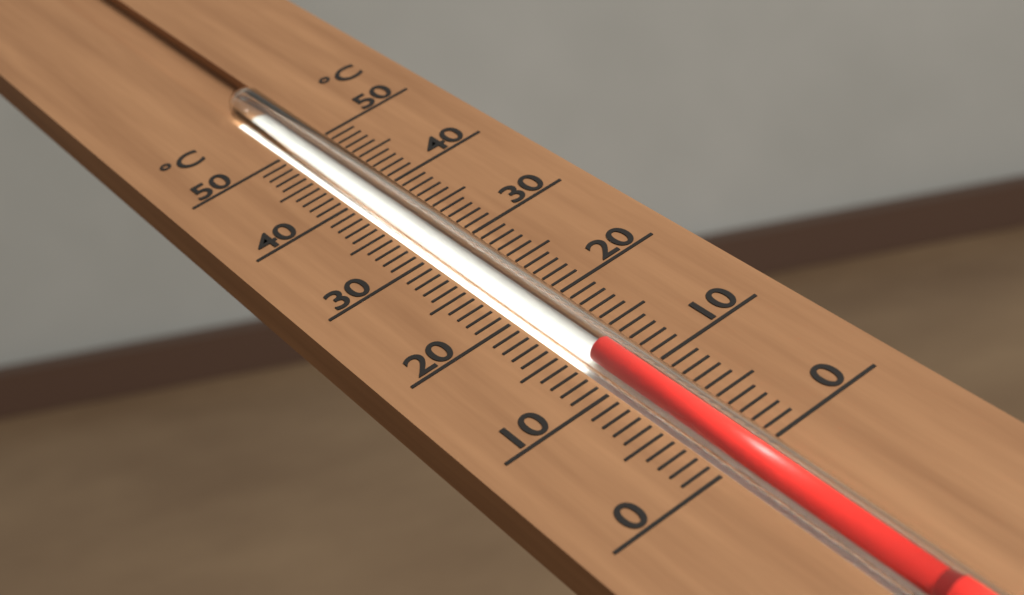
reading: 13 °C
